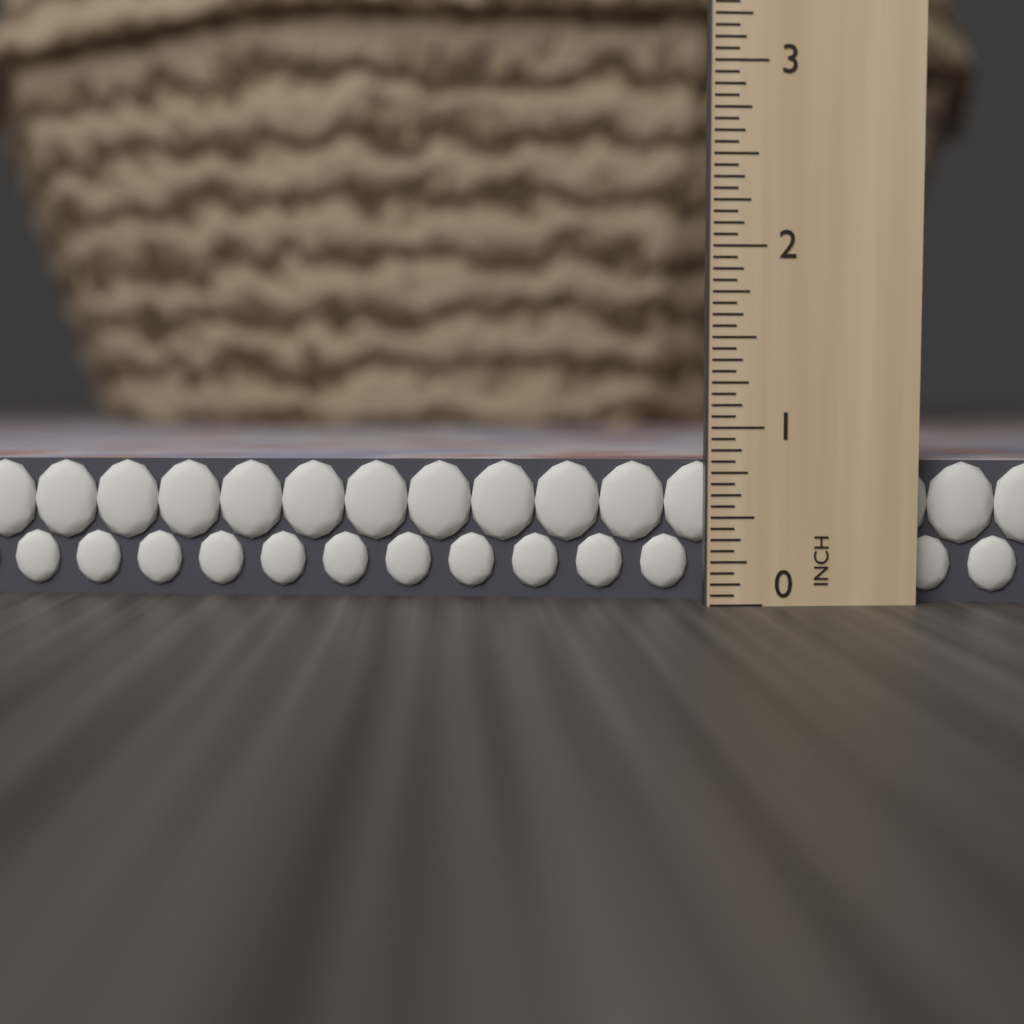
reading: 0.8125 in
